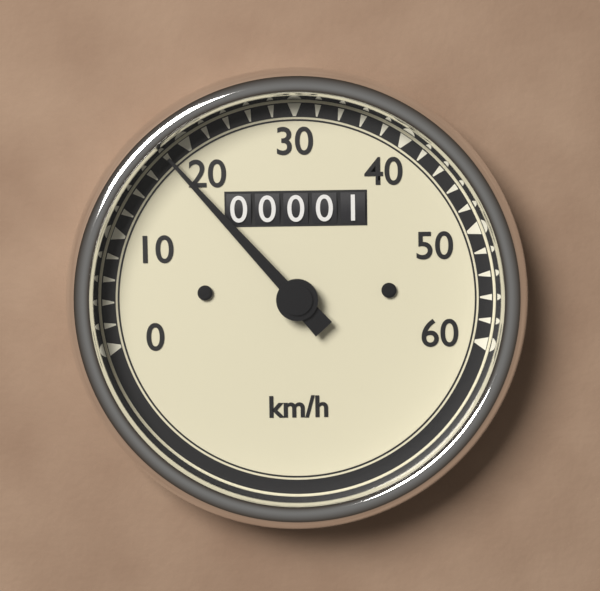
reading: 18 km/h
